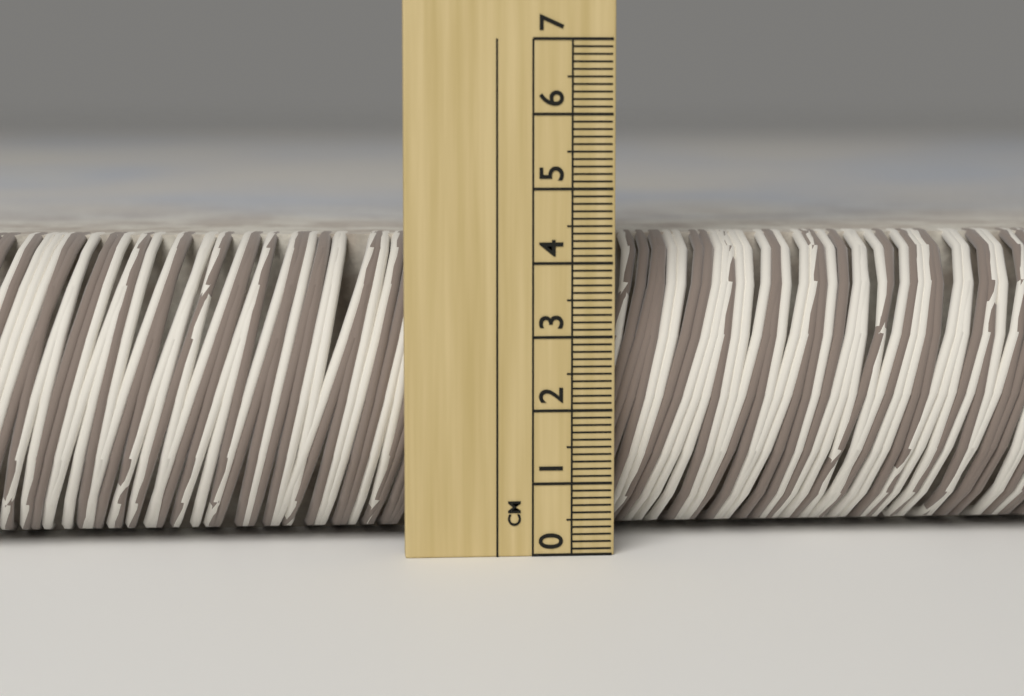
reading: 4.3 cm
